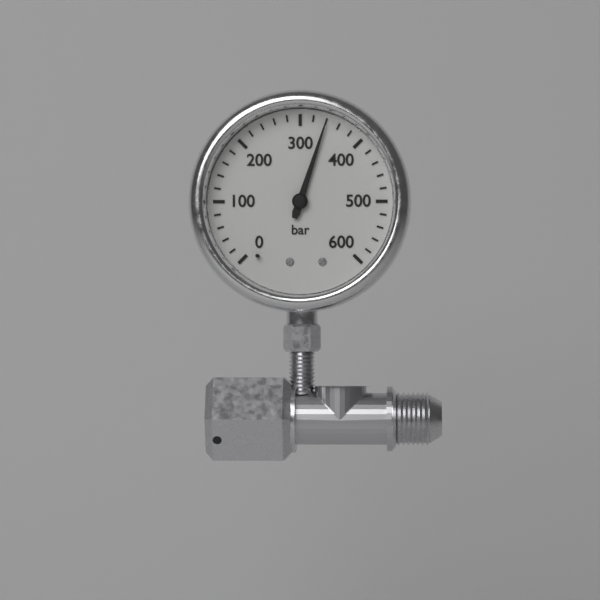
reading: 340 bar
